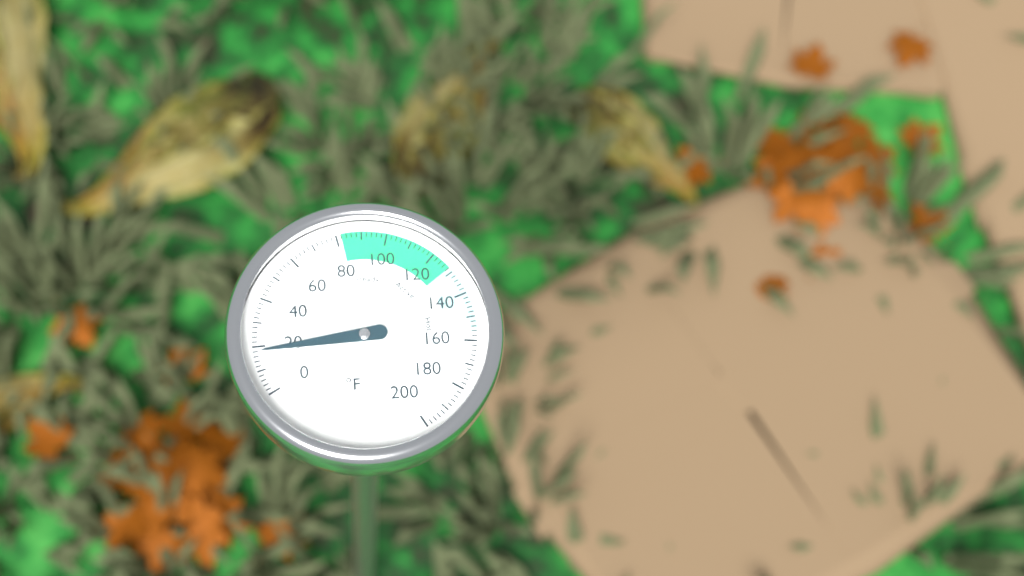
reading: 18 °F
